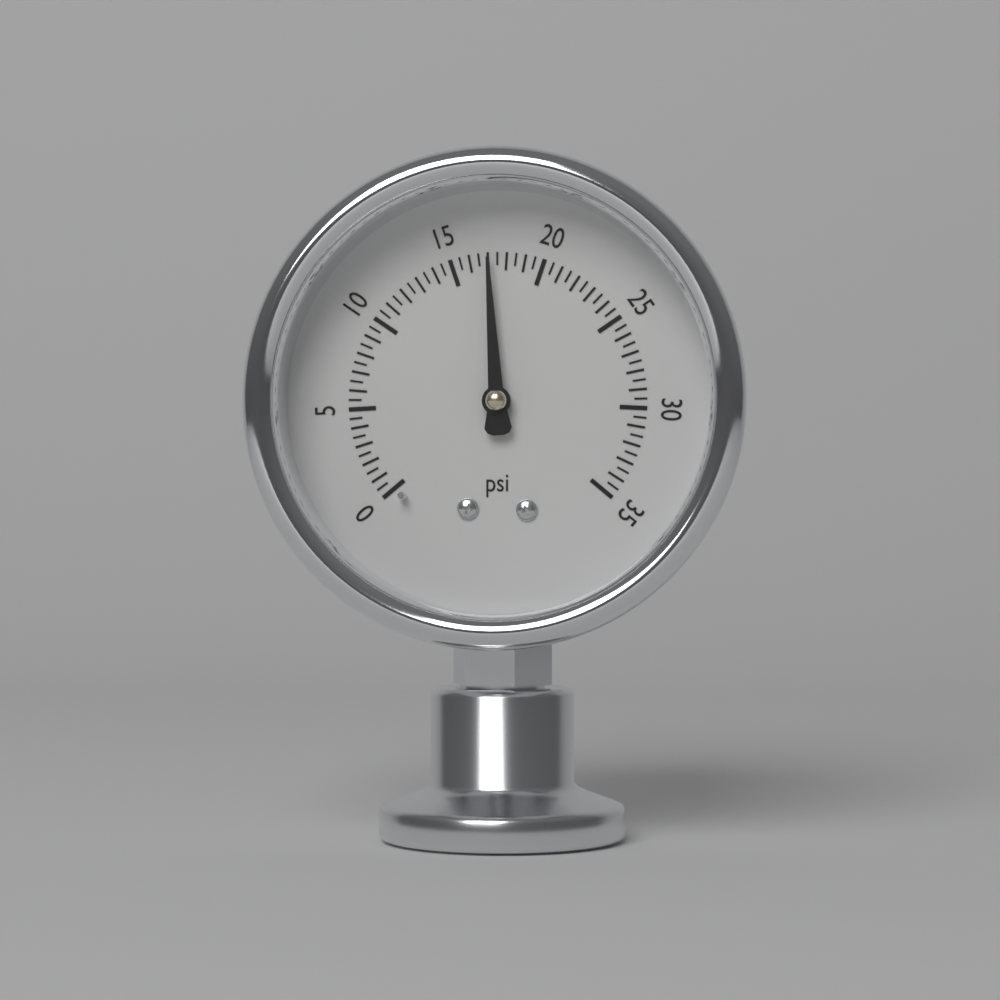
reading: 17.0 psi
